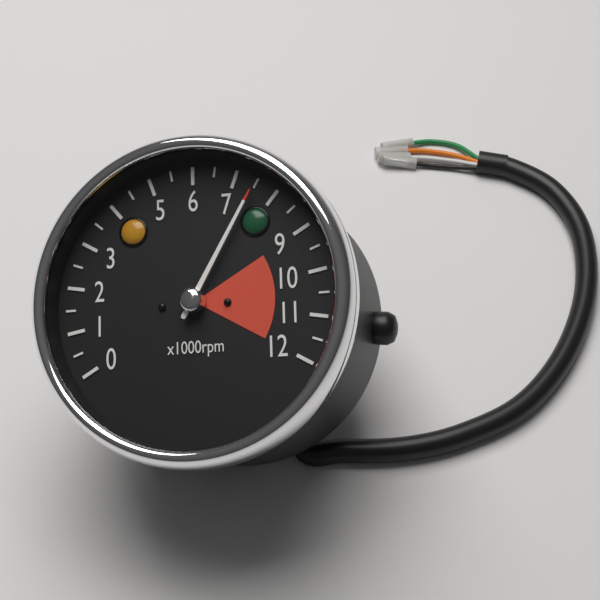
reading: 7.5 x1000rpm
